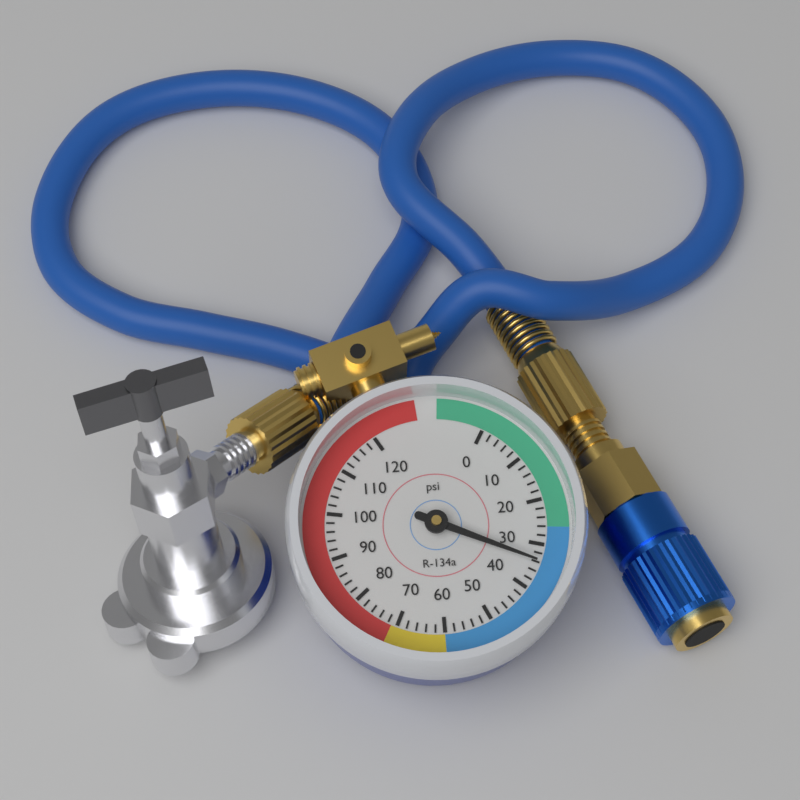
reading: 34 psi
